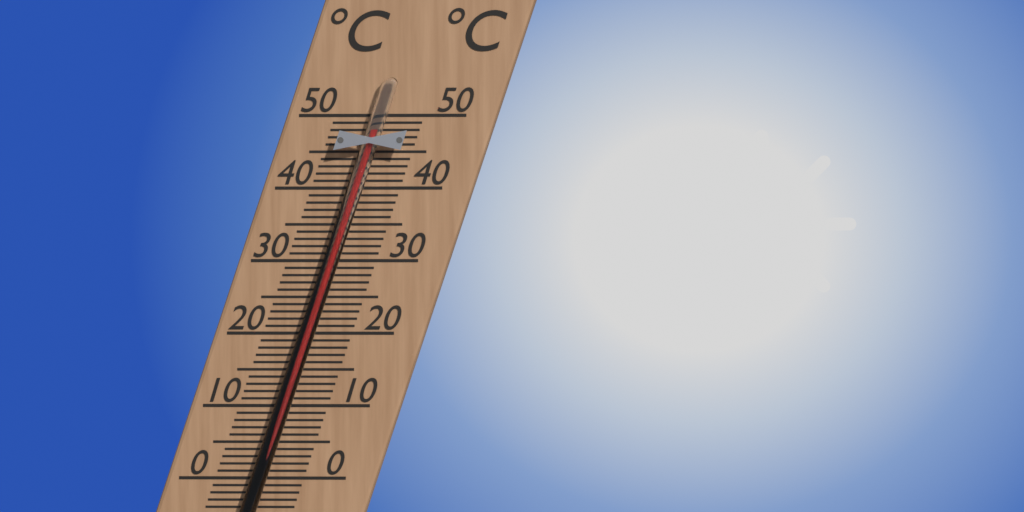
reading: 48 °C
